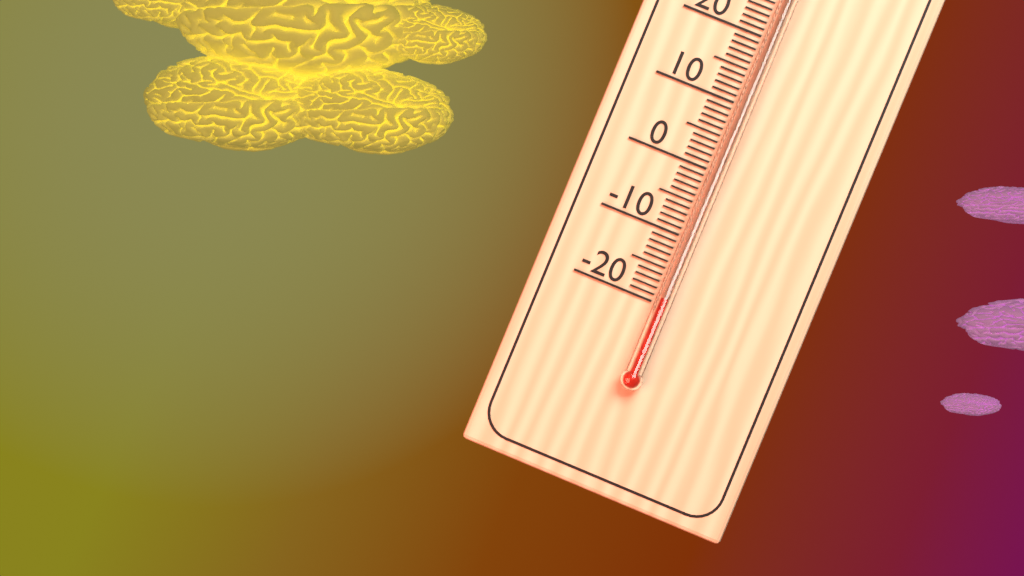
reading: -19 °C
